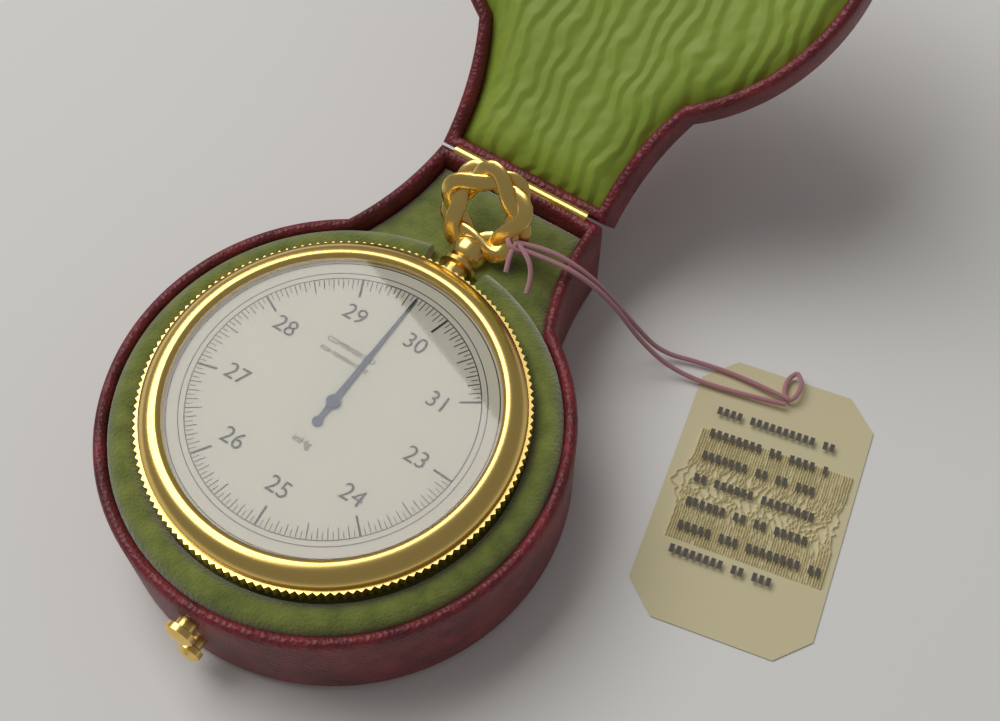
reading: 29.60 inHg
